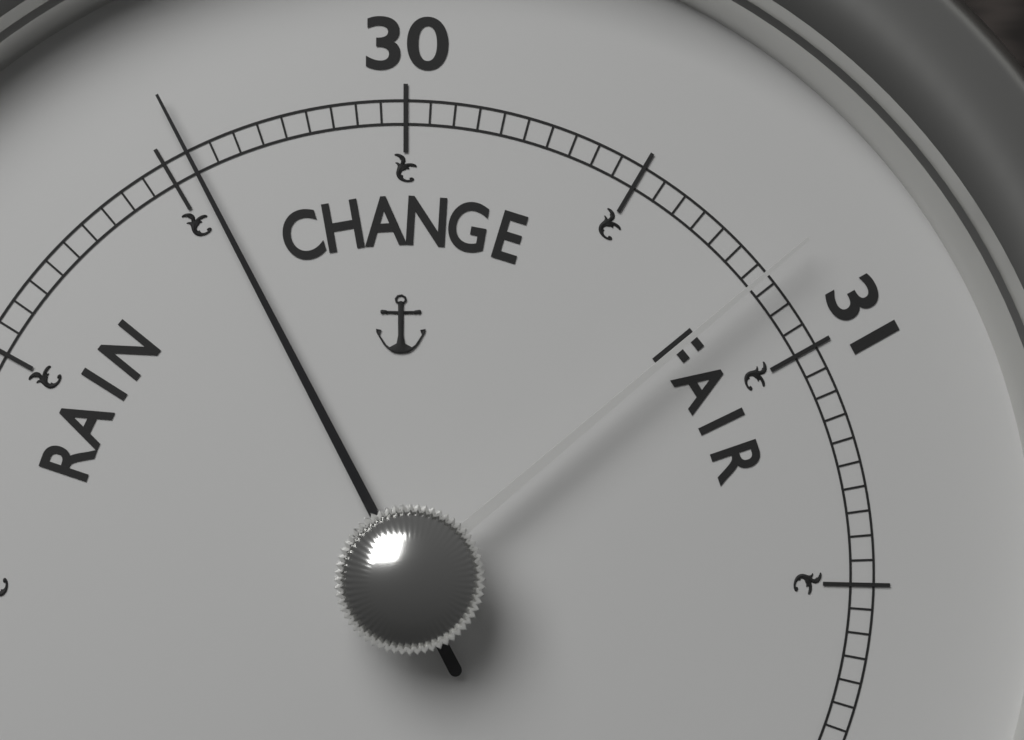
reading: 29.55 (no unit)
